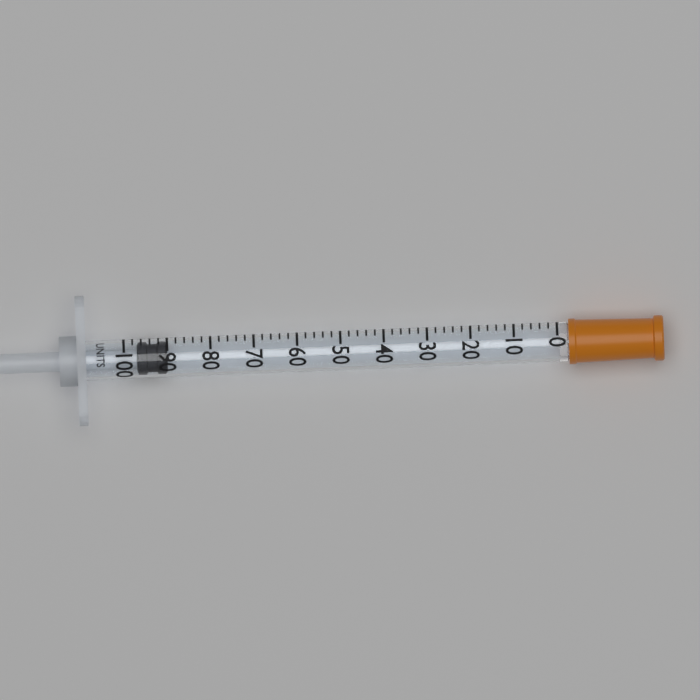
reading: 90 units
